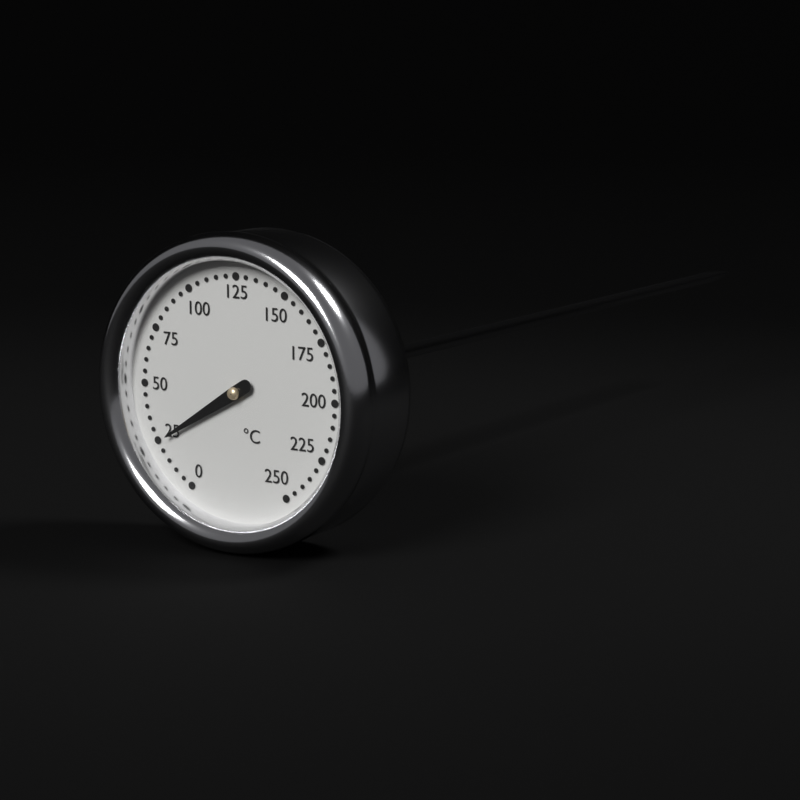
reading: 24 °C
